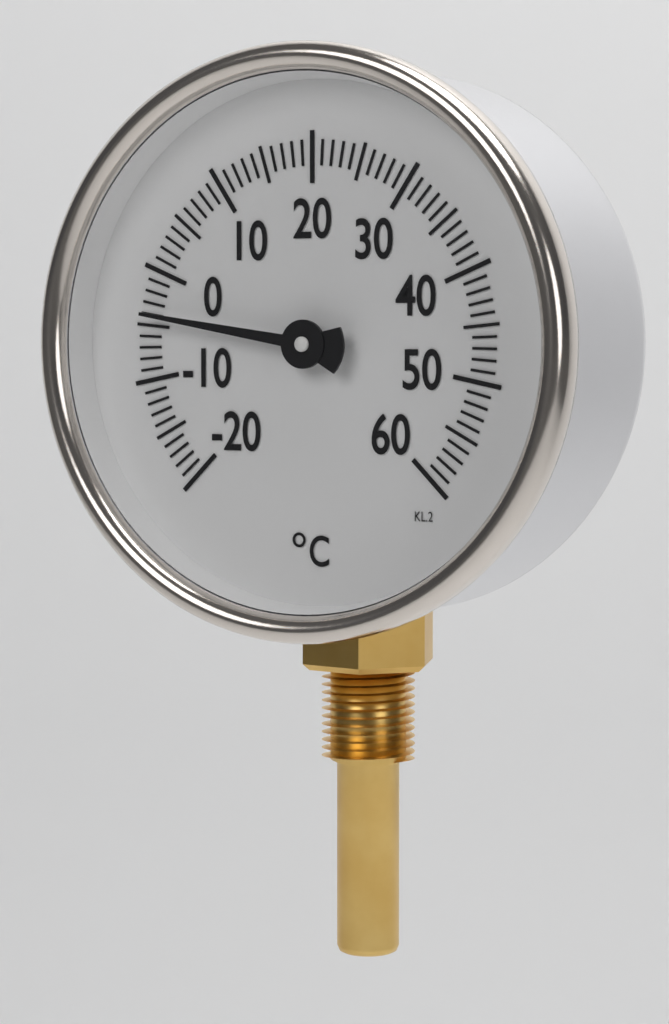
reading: -4 °C
